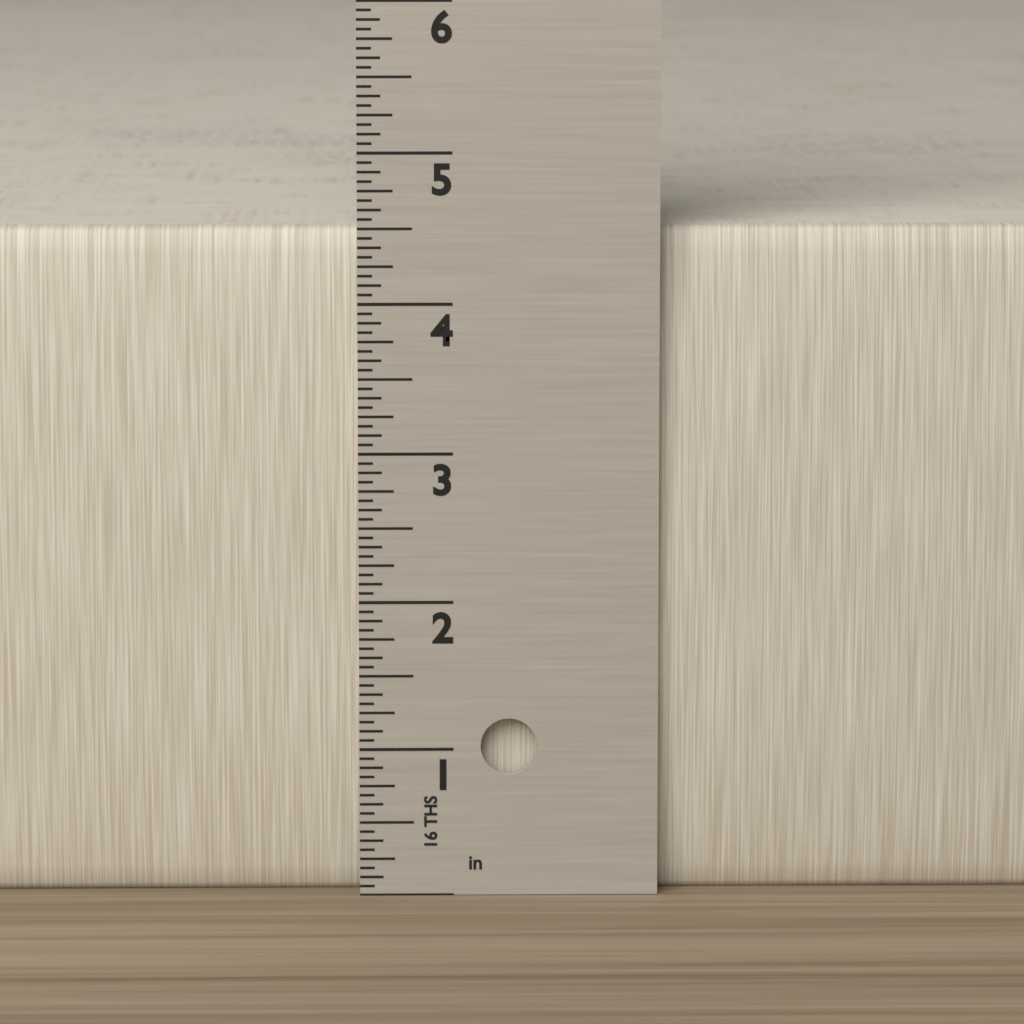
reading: 4.5000 in
